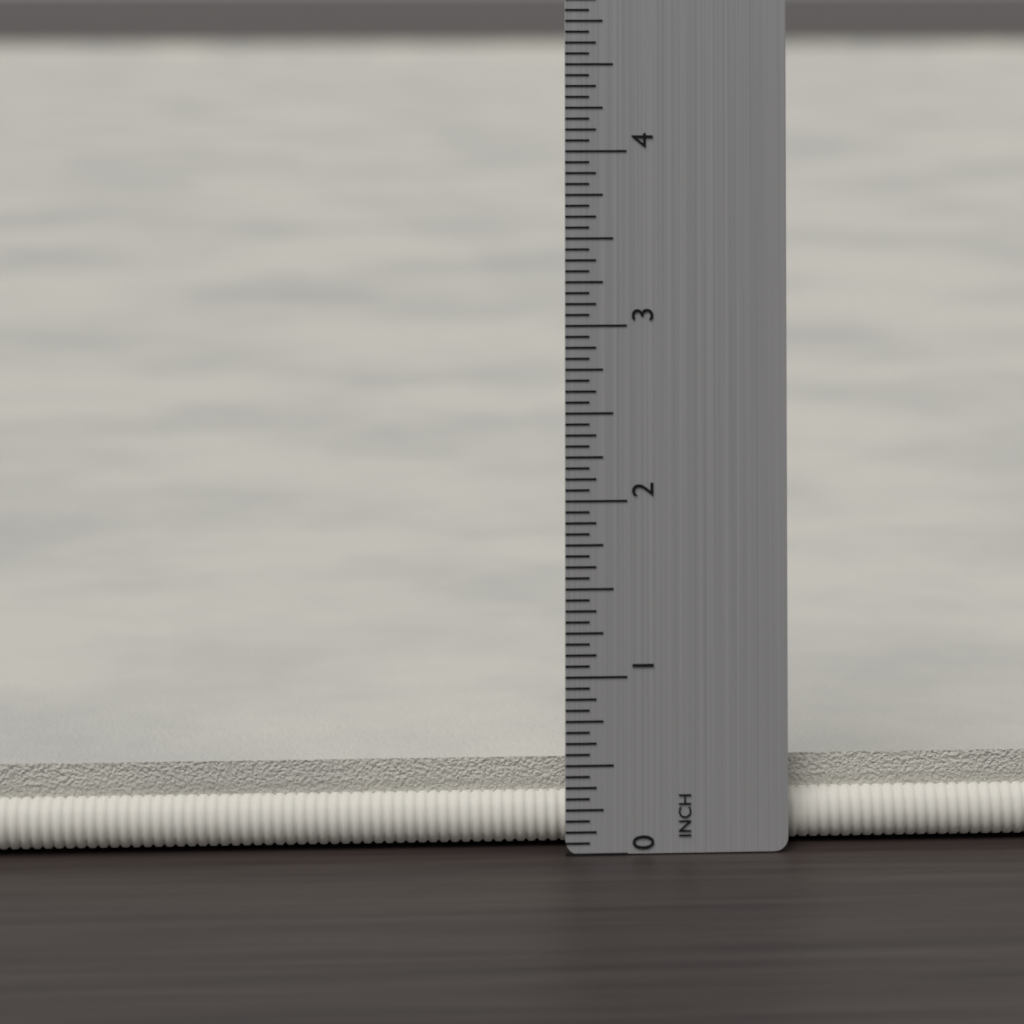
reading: 0.5000 in
